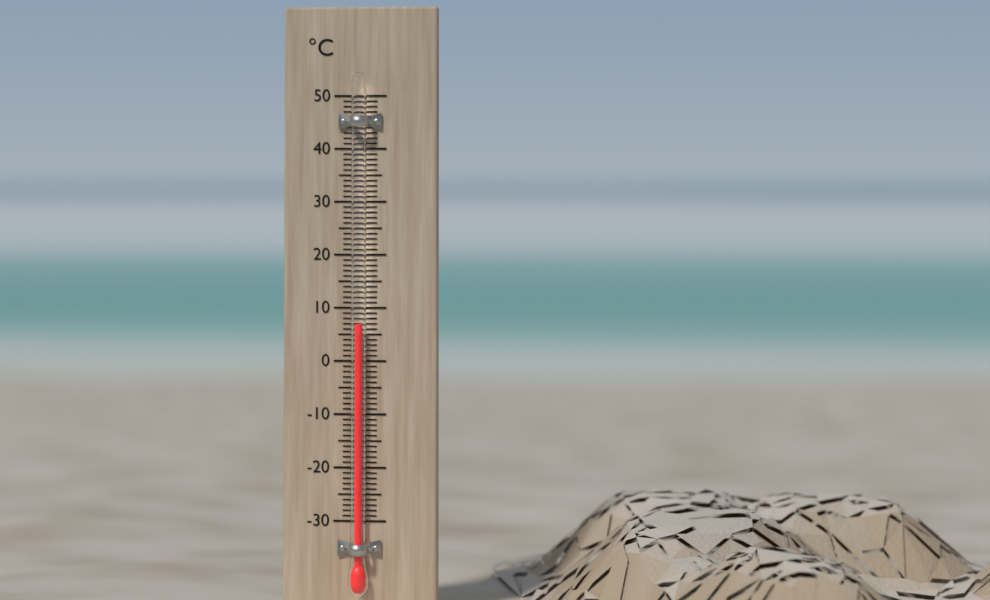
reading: 7 °C
